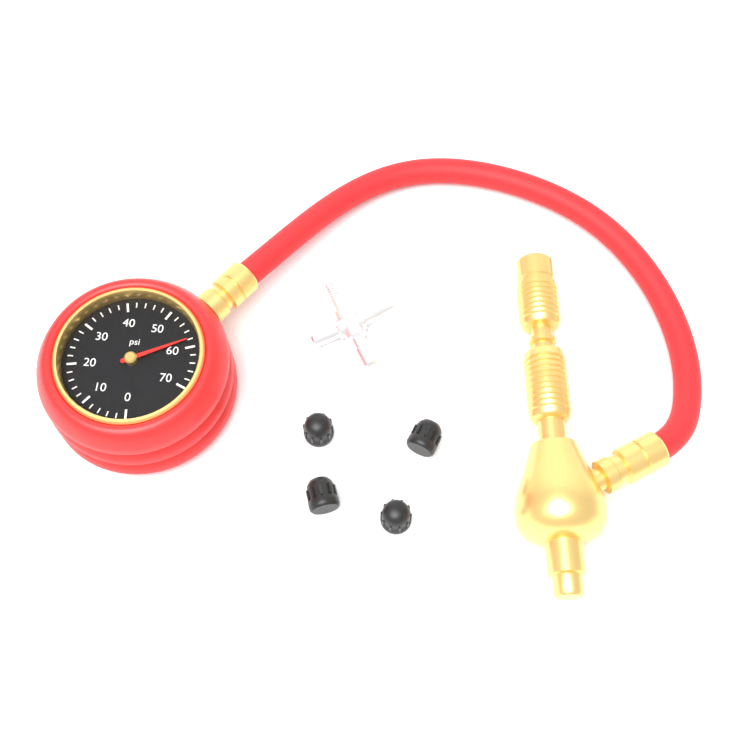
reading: 58 psi
